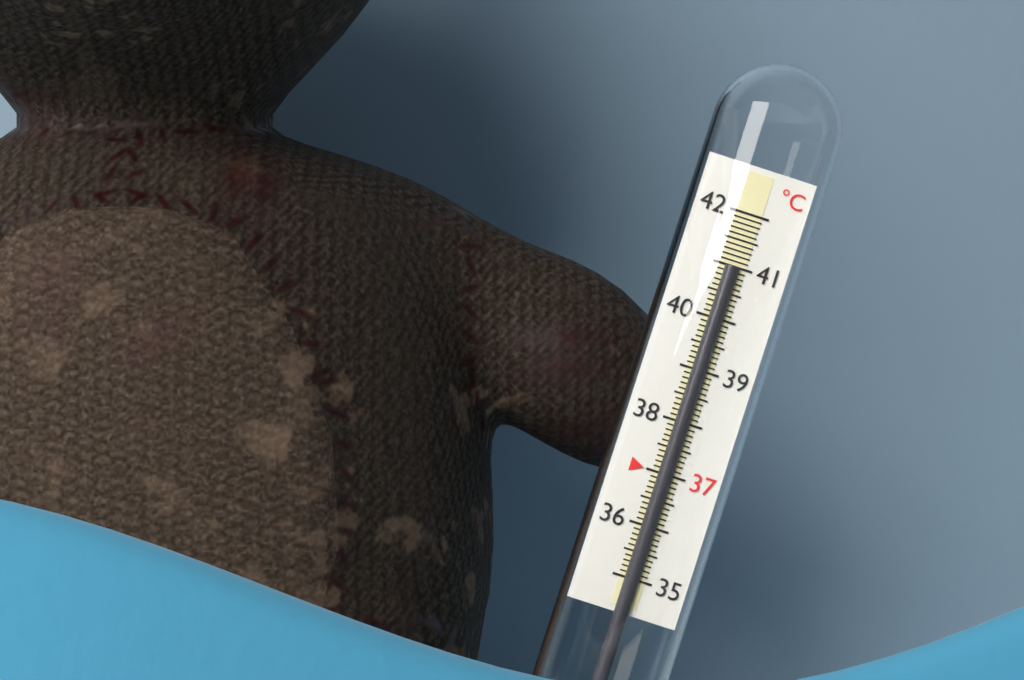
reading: 41.0 °C
